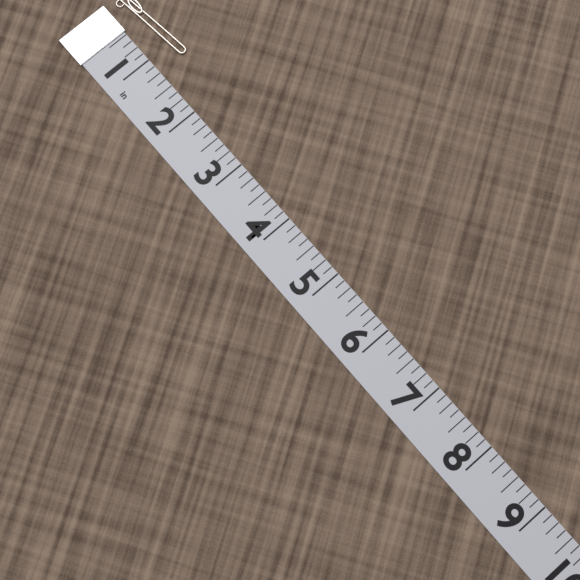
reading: 1.250 in
